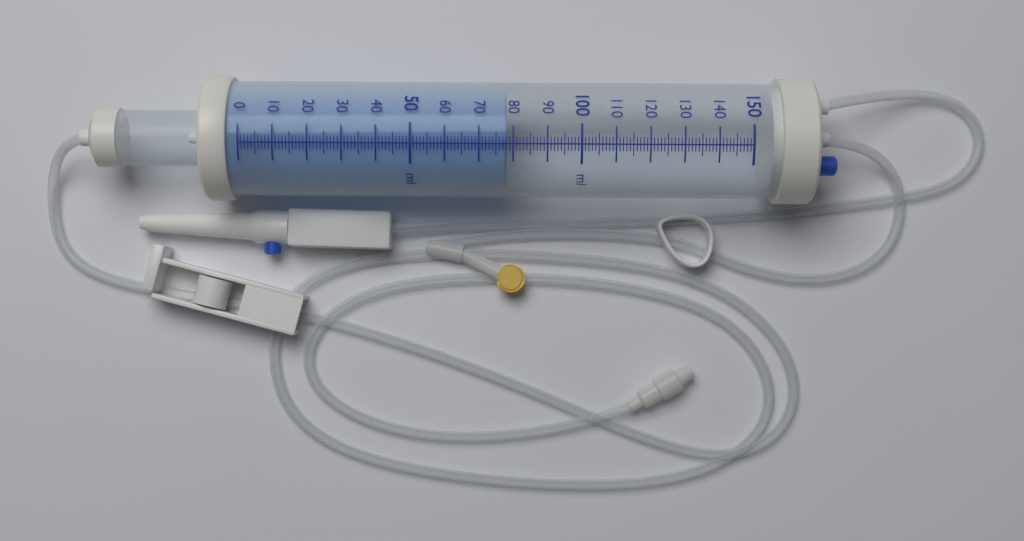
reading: 78 ml
